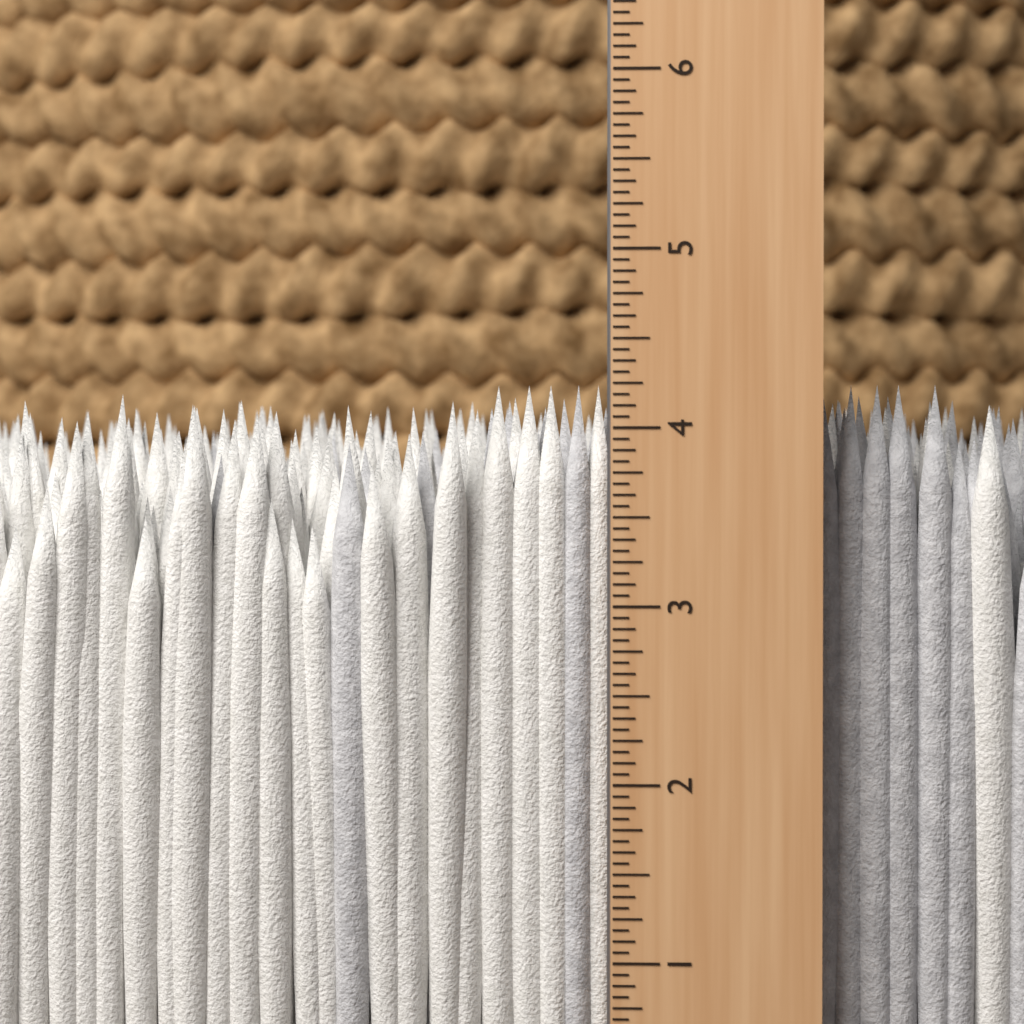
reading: 4.2500 in
